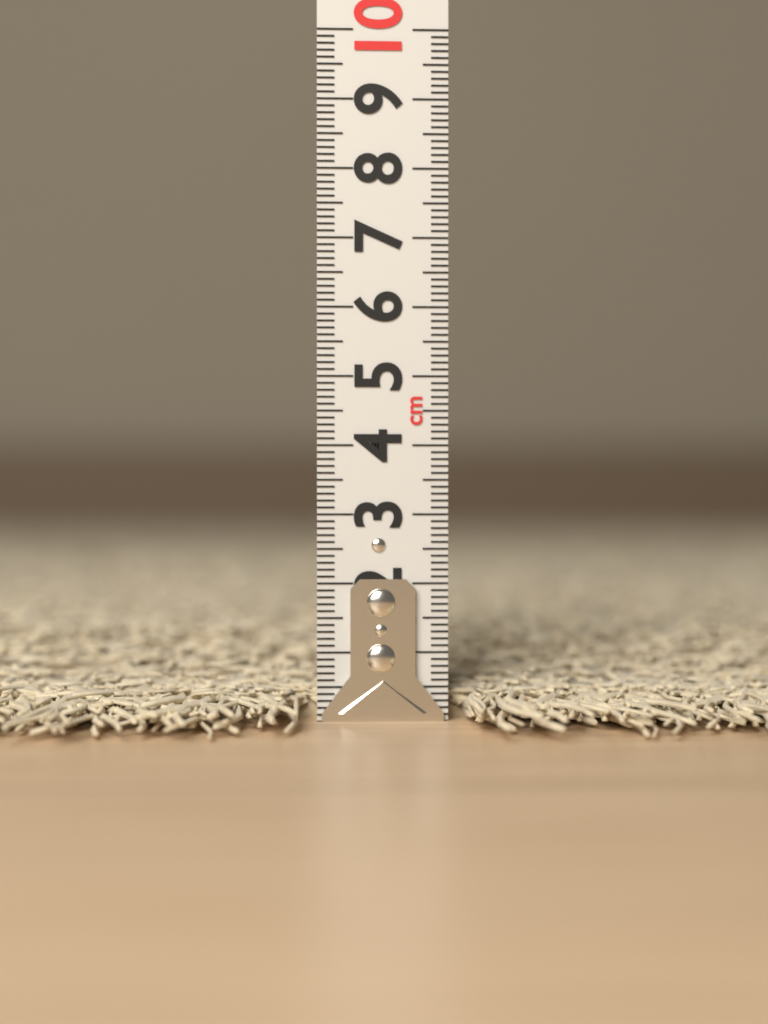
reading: 1.2 cm
